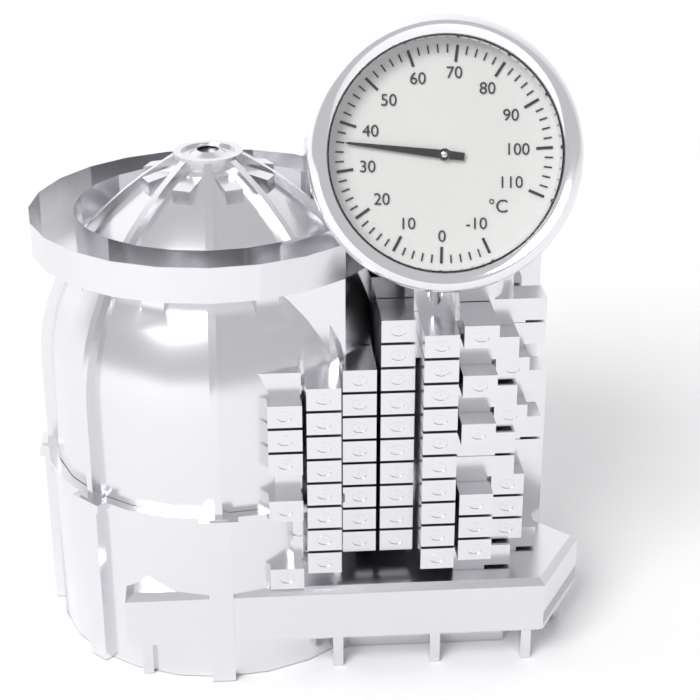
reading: 36 °C
